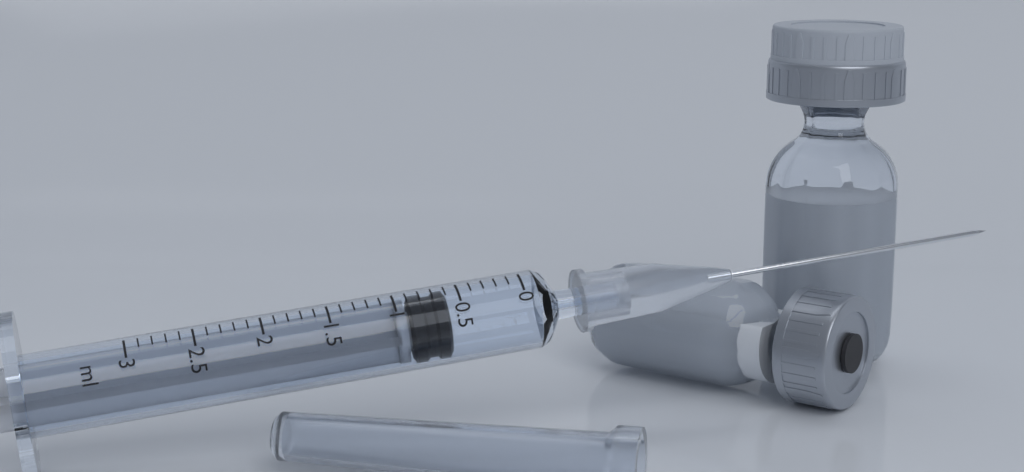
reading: 0.6 ml
